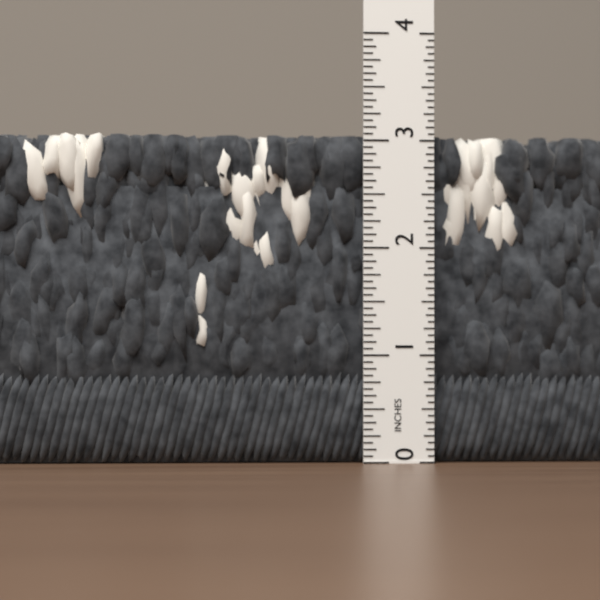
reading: 3.0625 in
